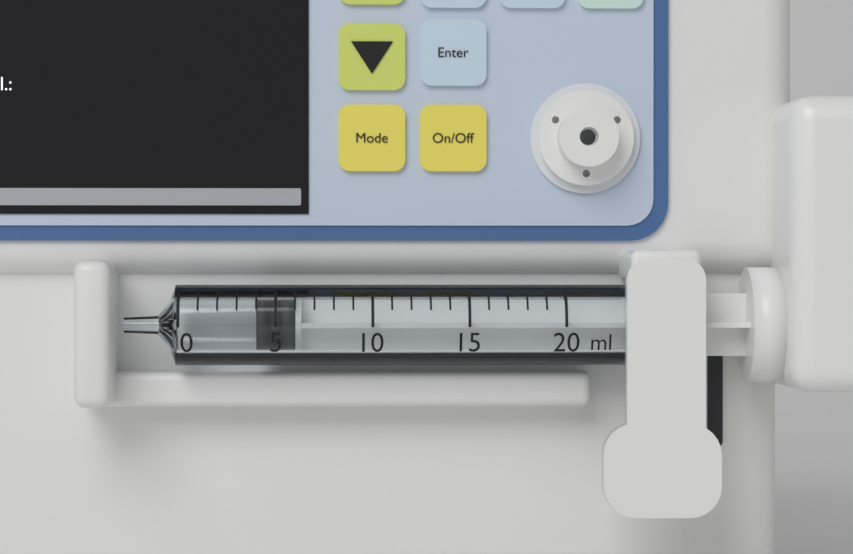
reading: 4 ml
